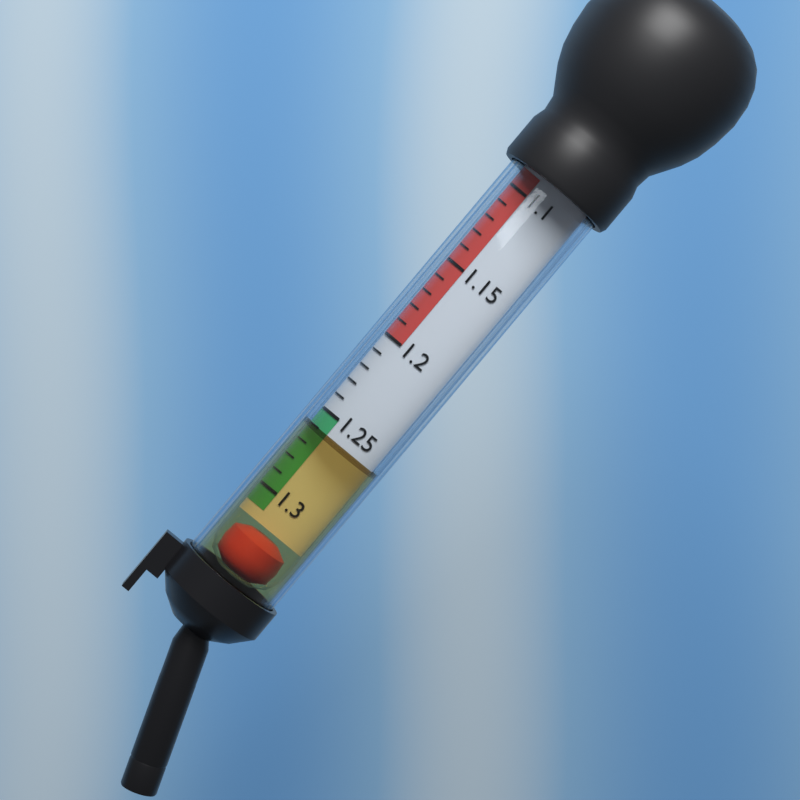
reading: 1.26 (no unit)
